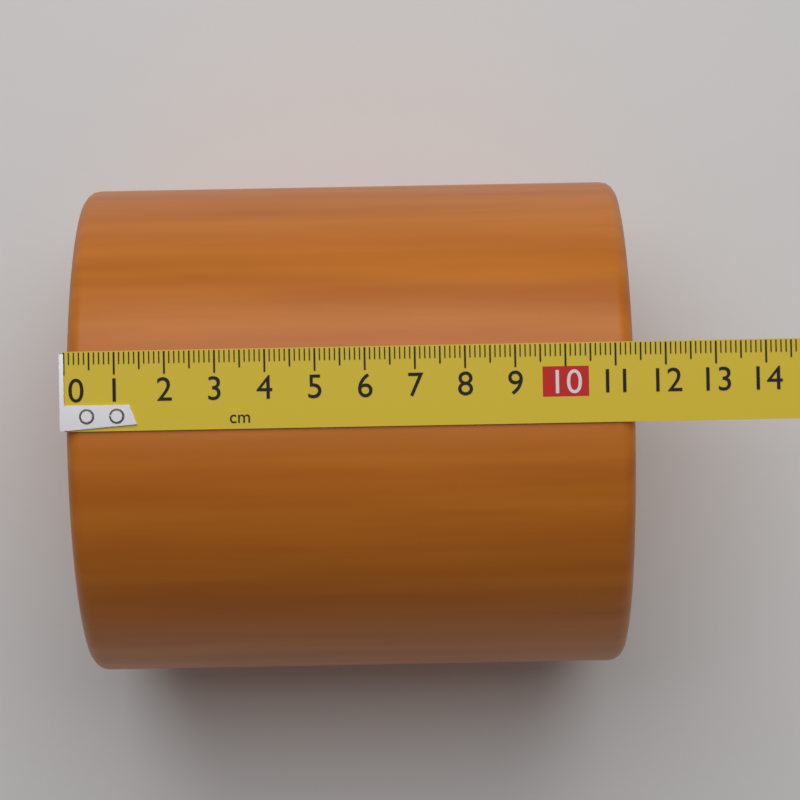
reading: 11.4 cm
